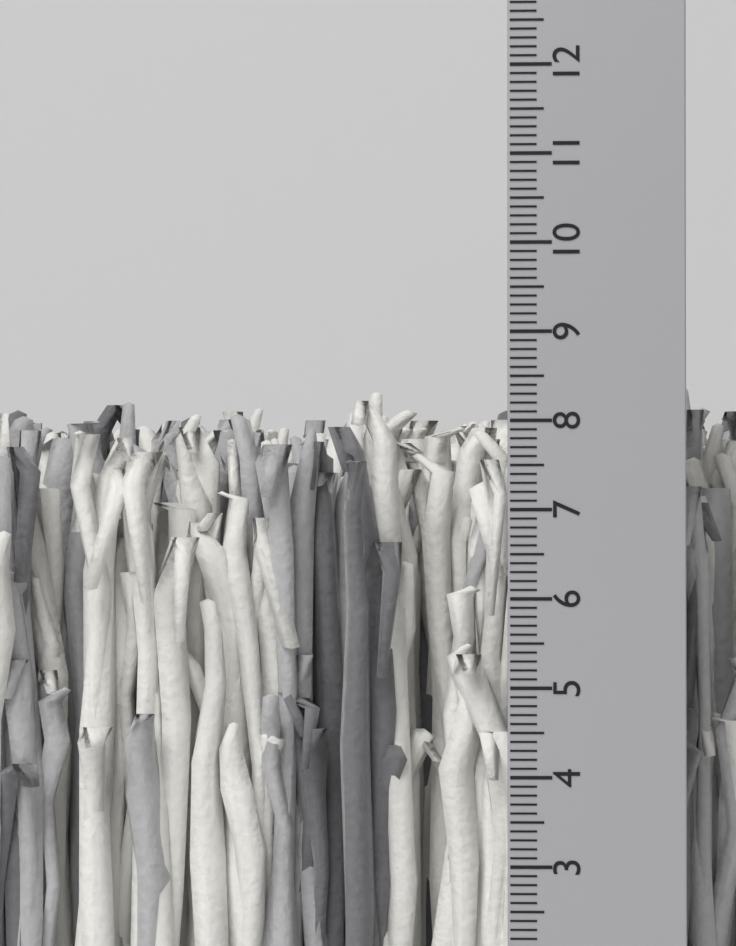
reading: 8.5 cm
